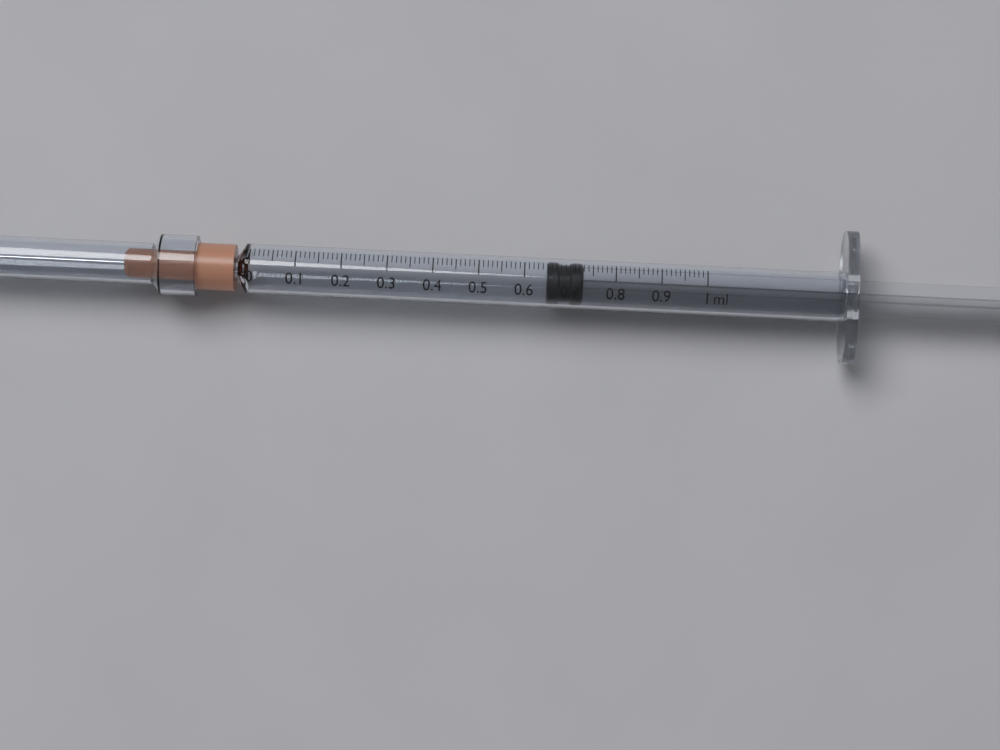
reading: 0.65 ml
